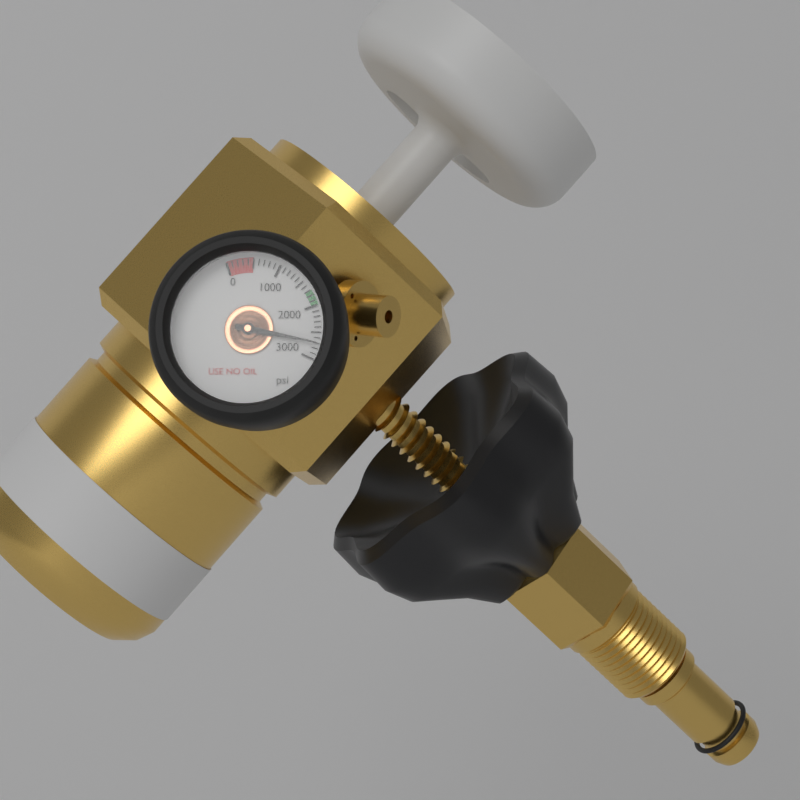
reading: 2700 psi
